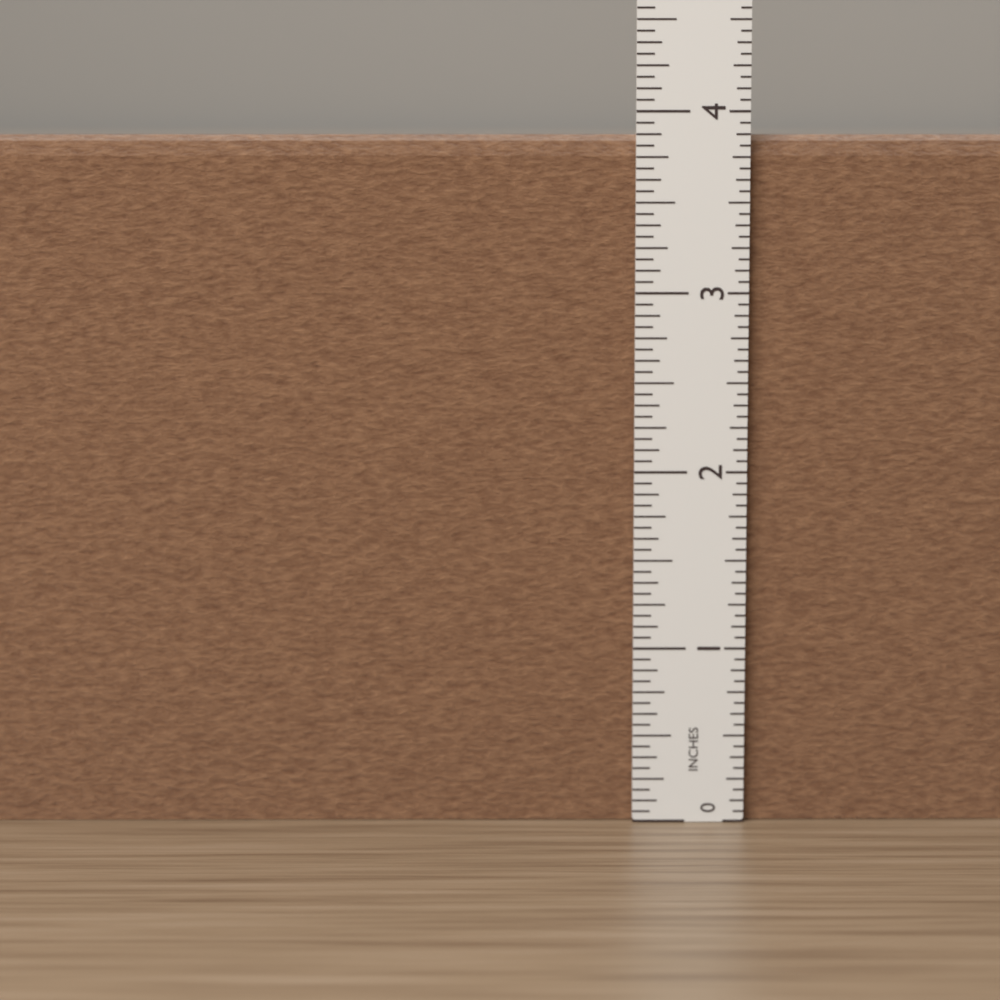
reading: 3.8750 in
